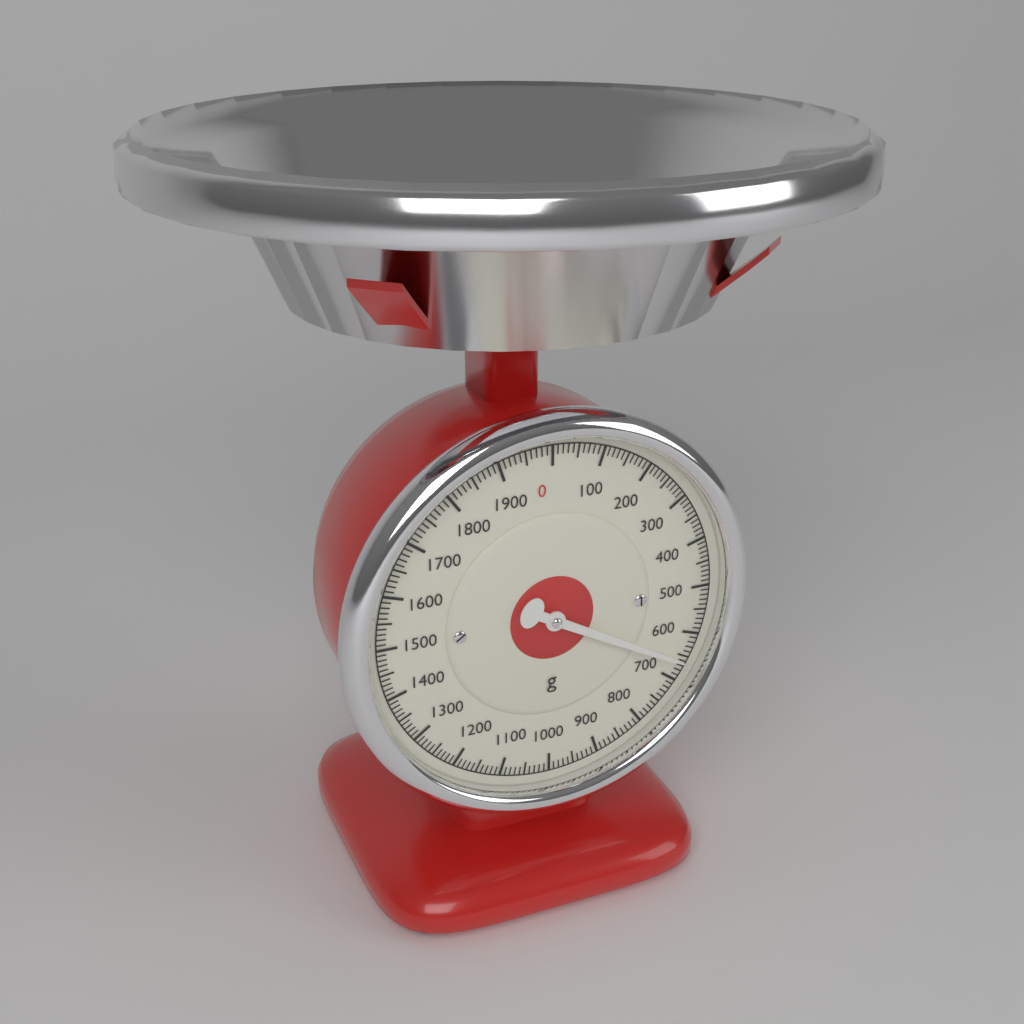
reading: 660 g
